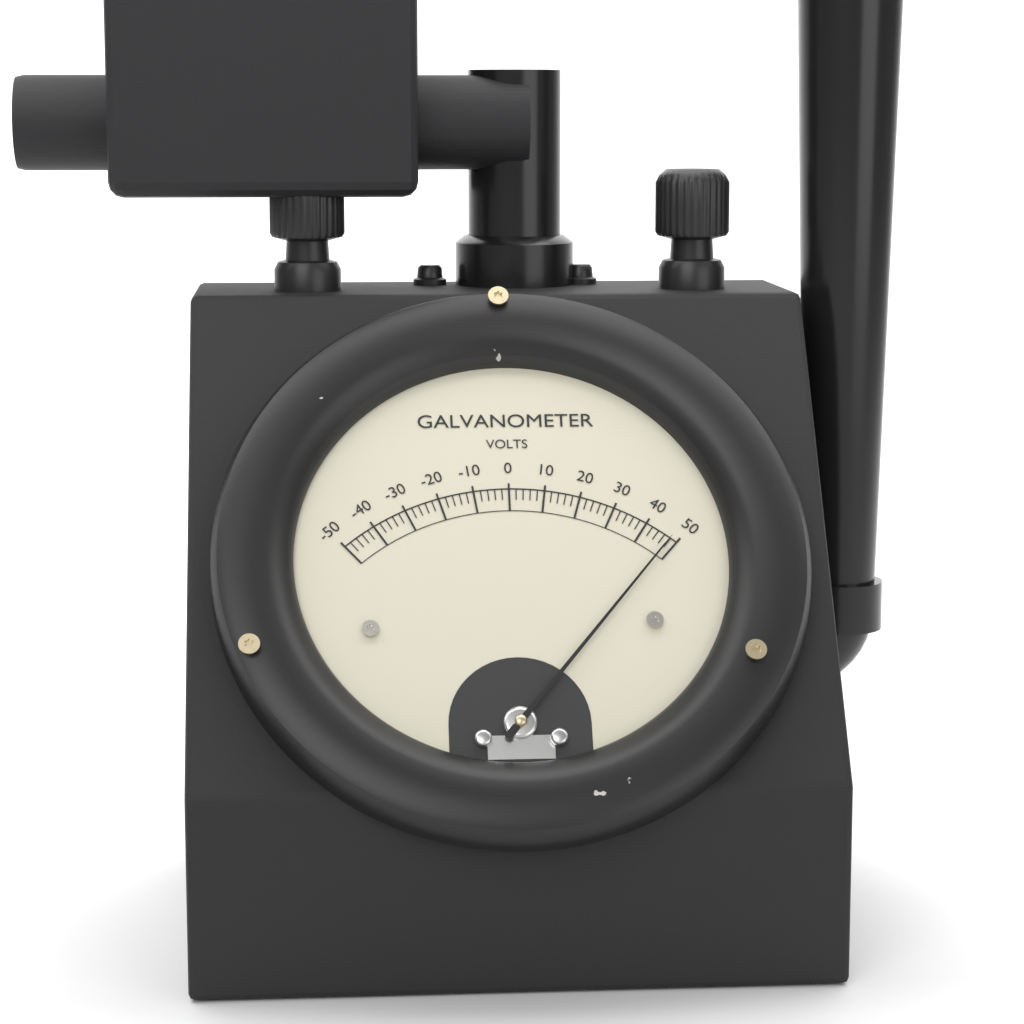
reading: 48 V
